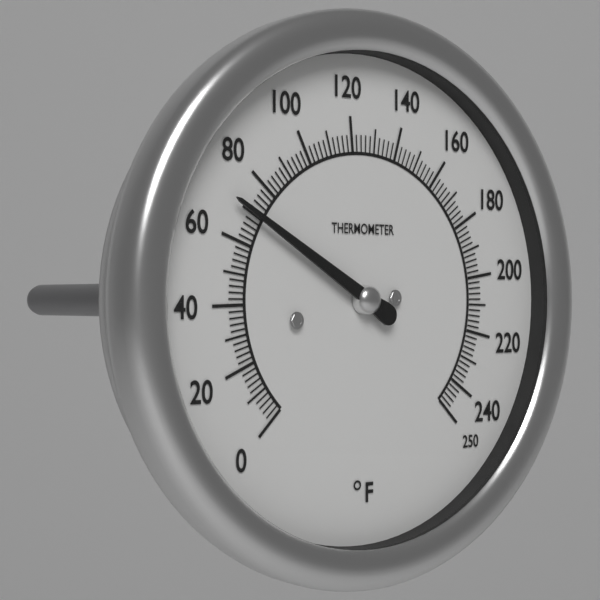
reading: 70 °F
